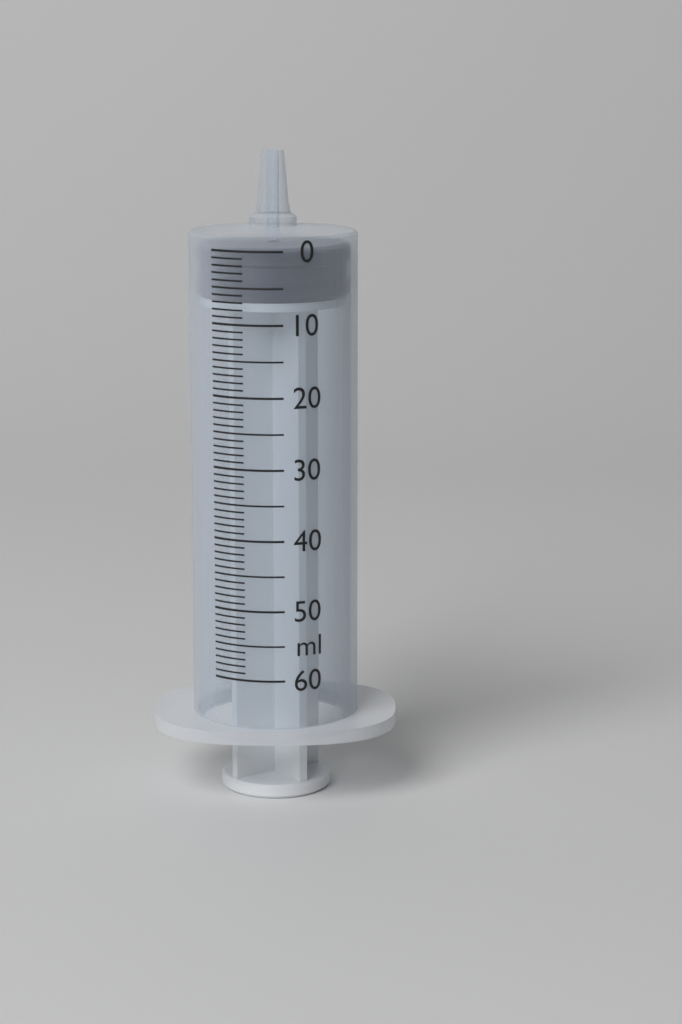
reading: 0 ml
